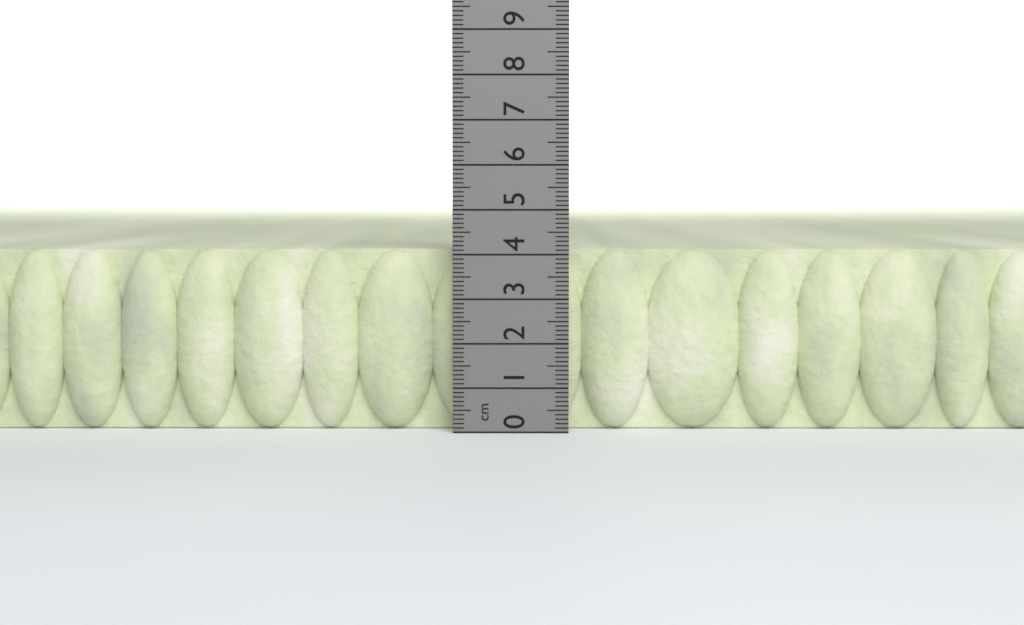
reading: 4.1 cm
